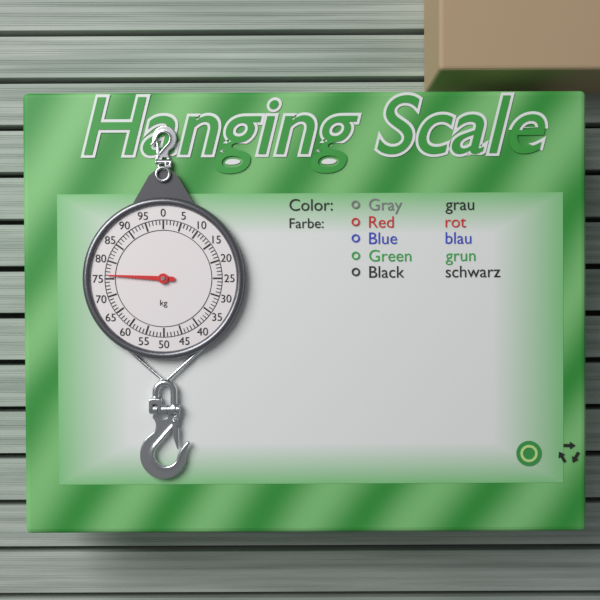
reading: 76 kg
